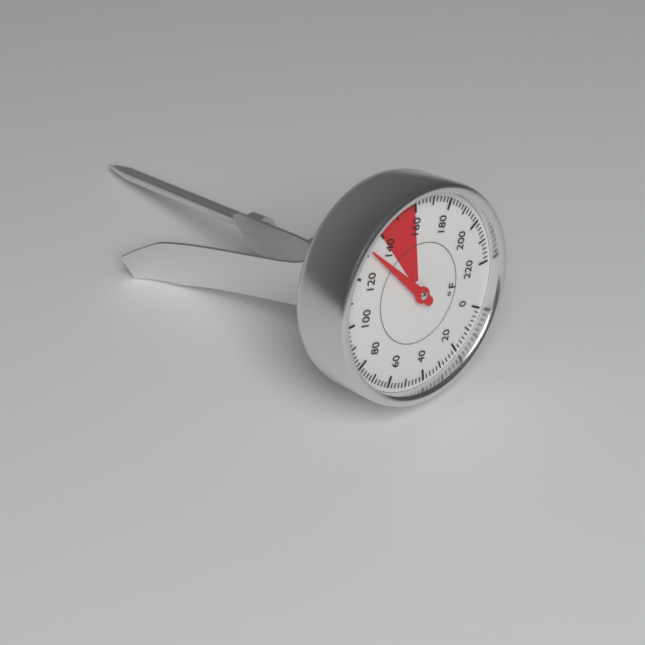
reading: 132 °F
